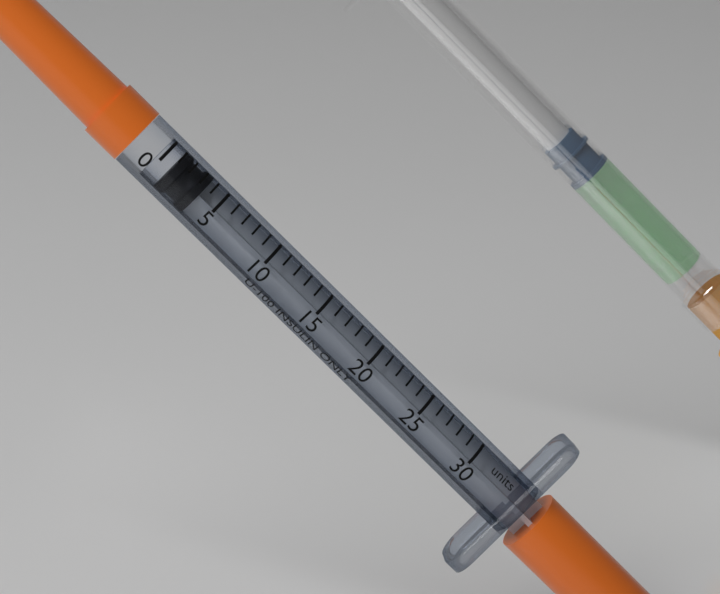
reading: 1 units
